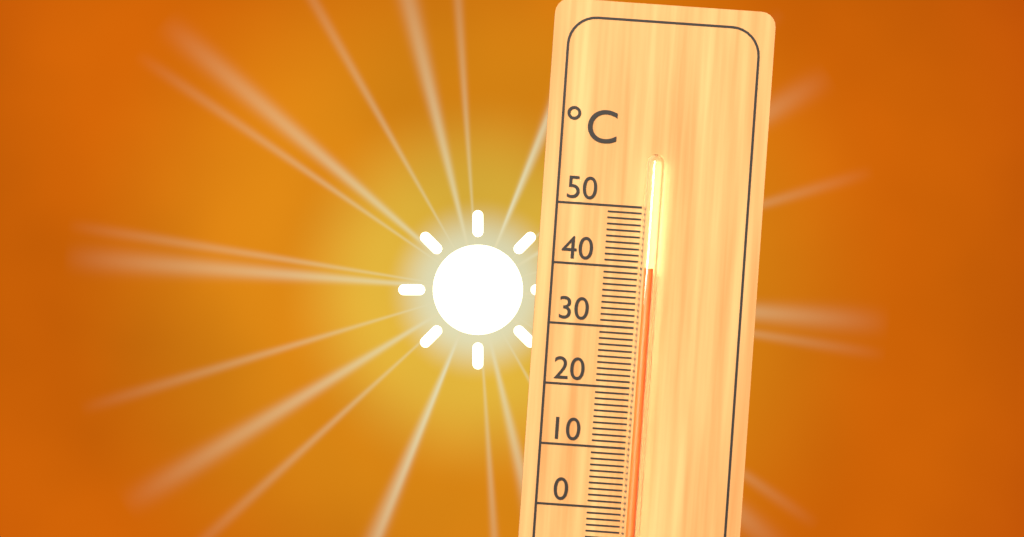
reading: 40 °C
